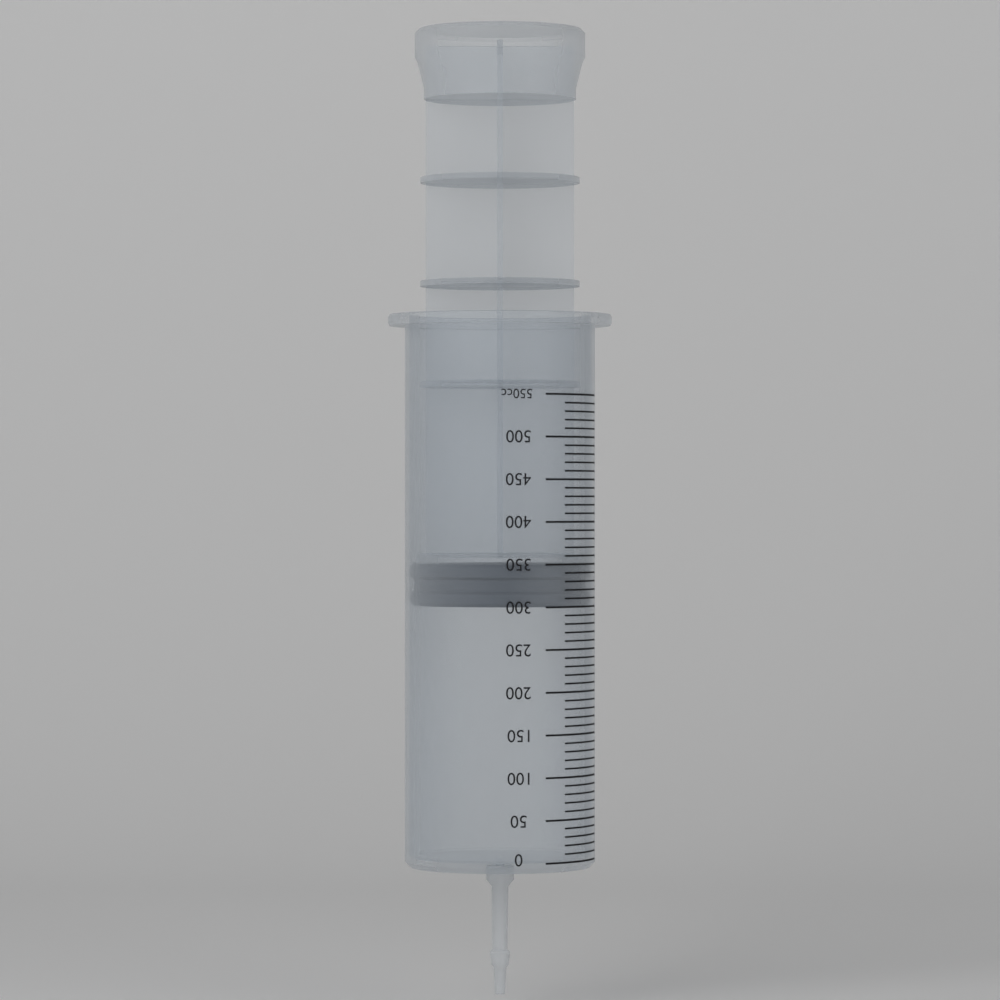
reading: 300 cc
